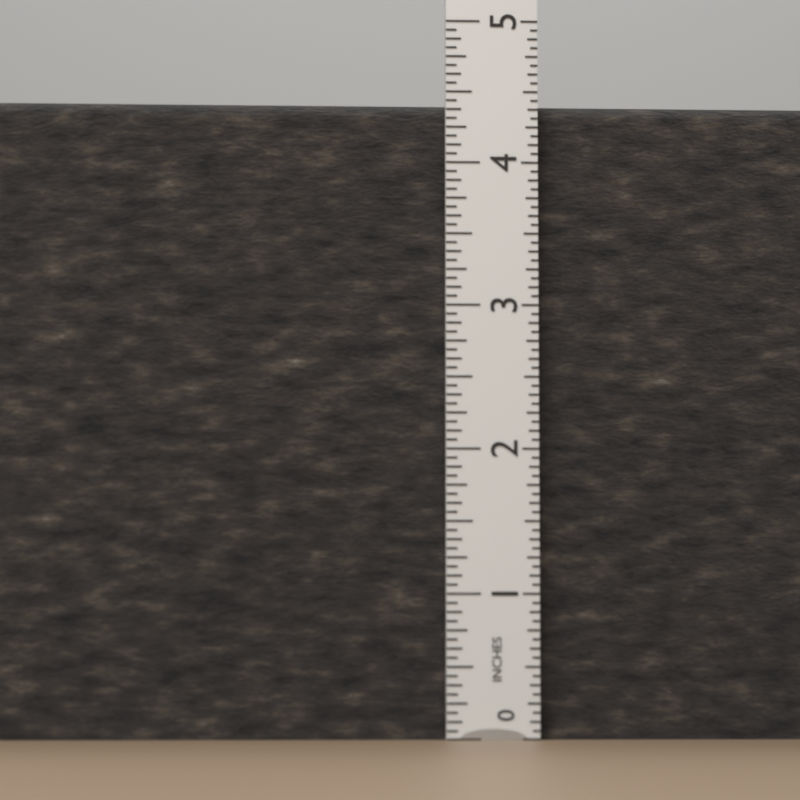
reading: 4.4375 in
